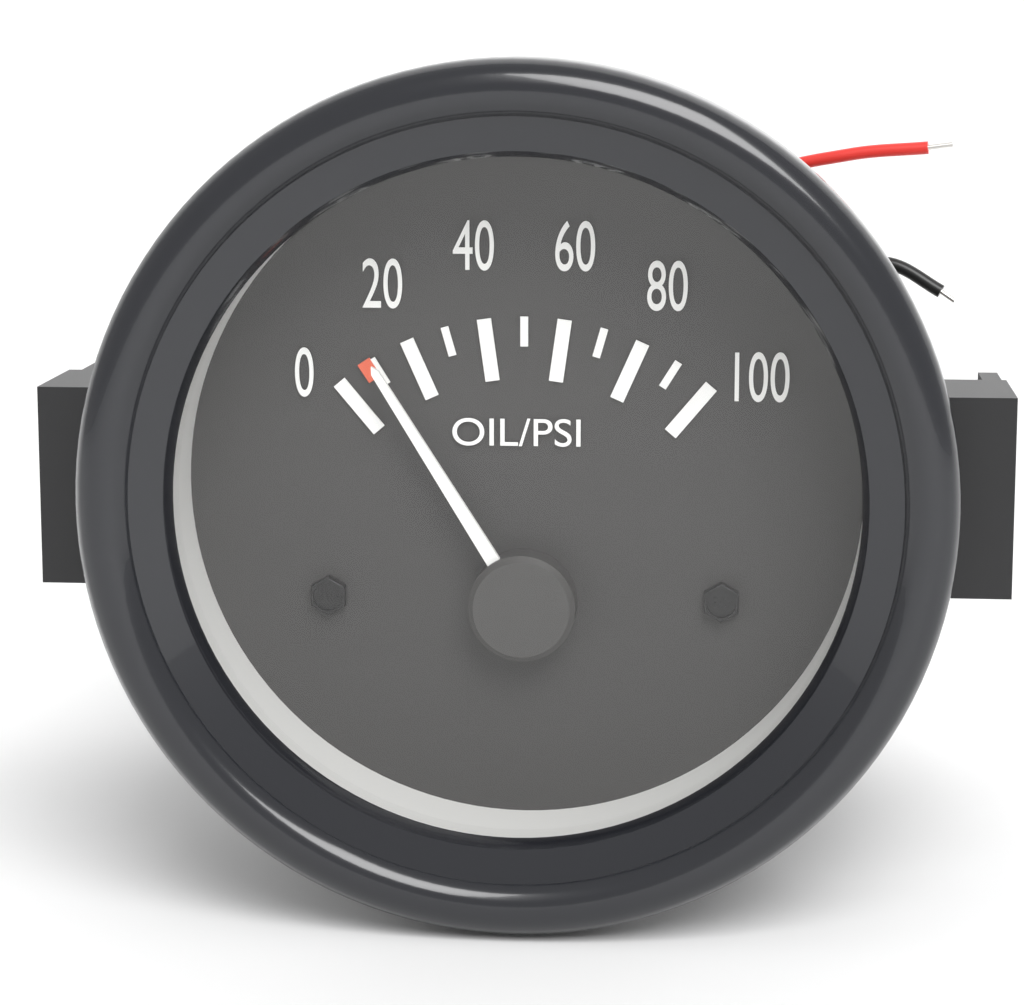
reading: 10 psi
